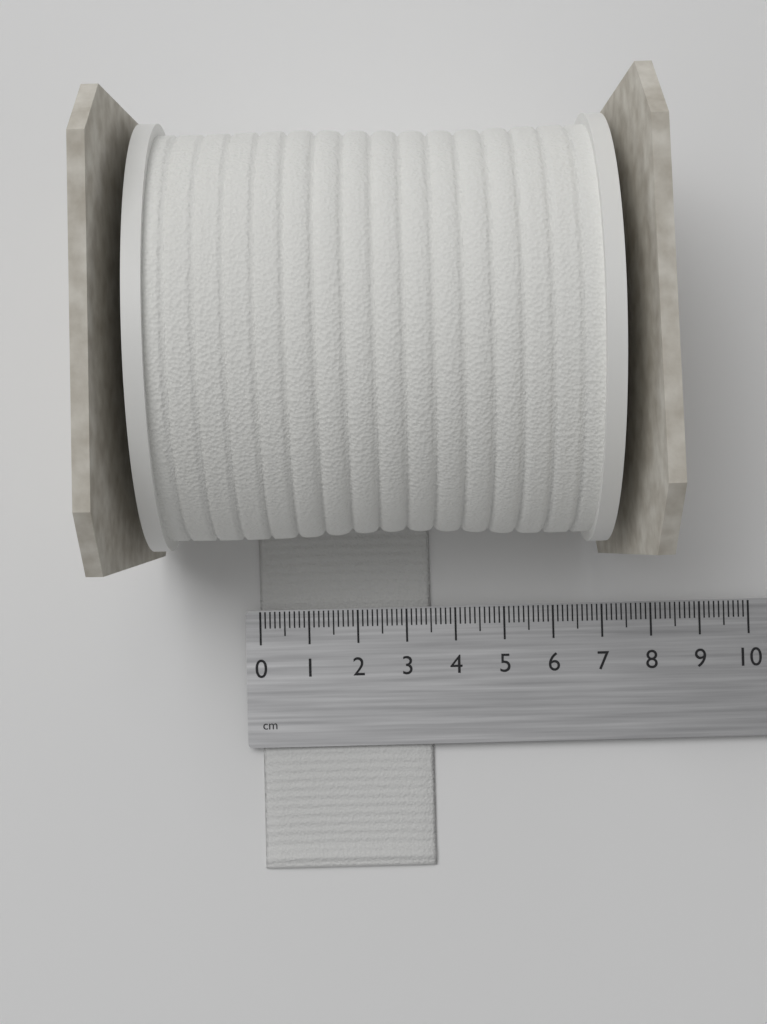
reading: 3.5 cm
